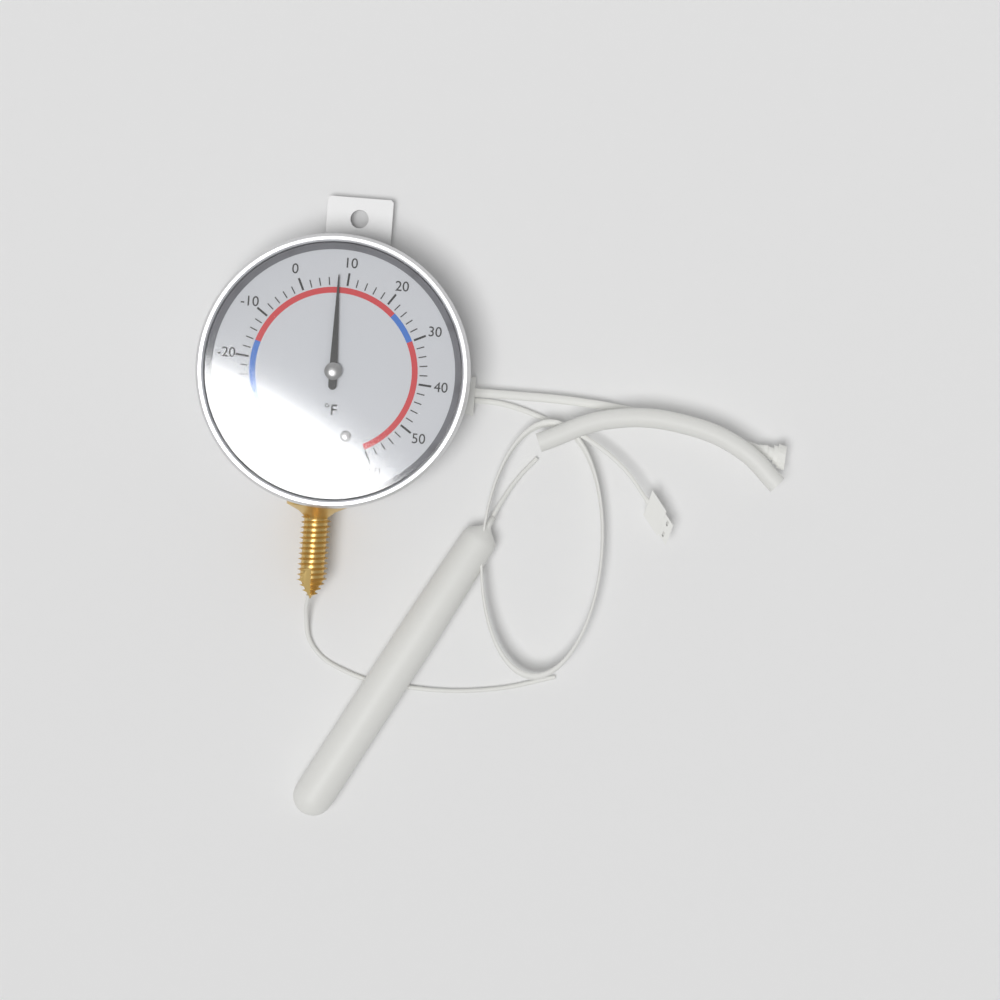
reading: 8 °F
